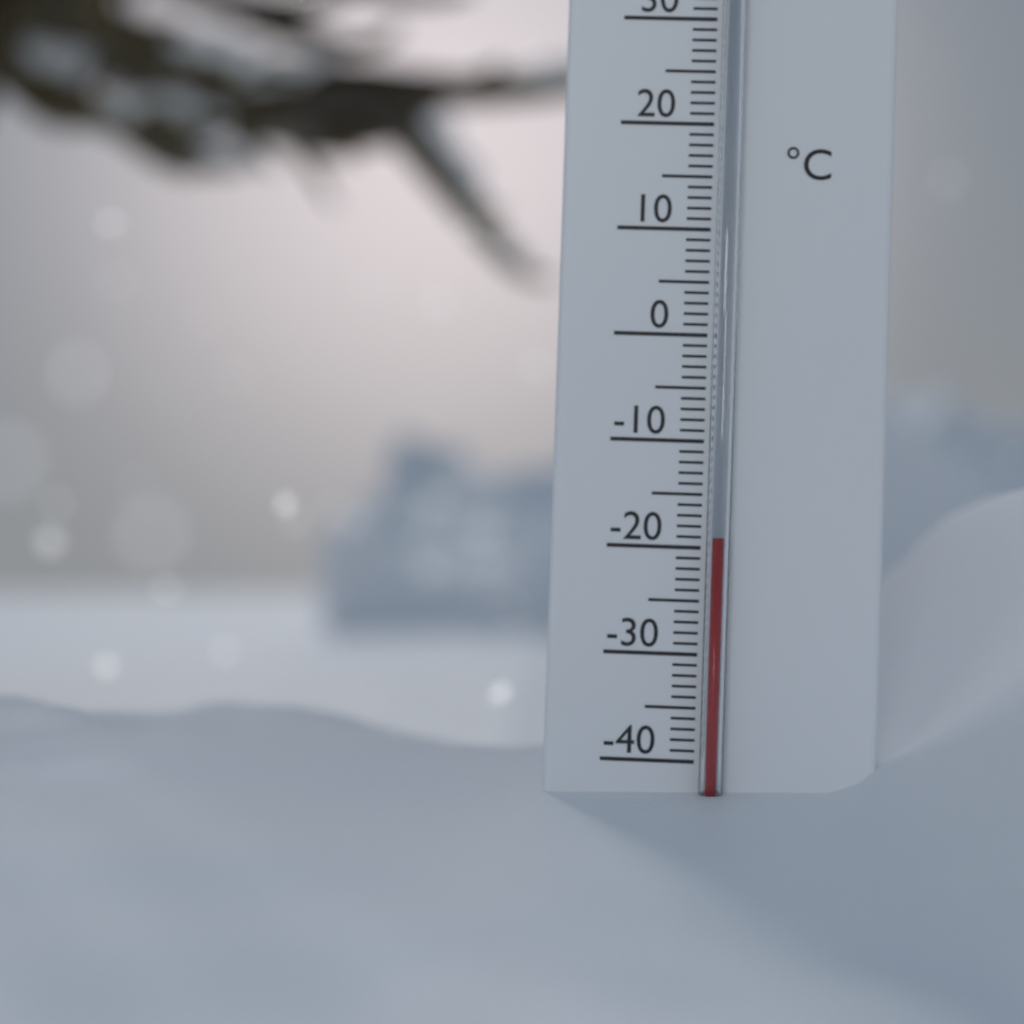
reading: -19 °C
